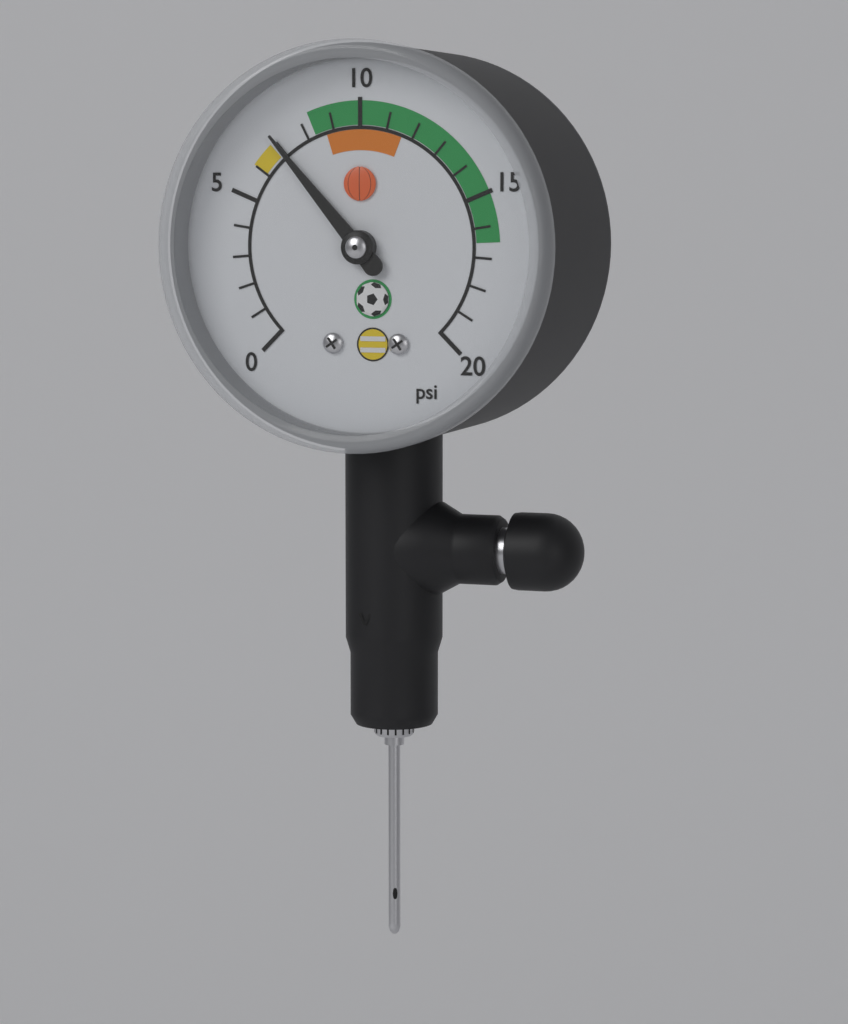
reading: 7 psi
